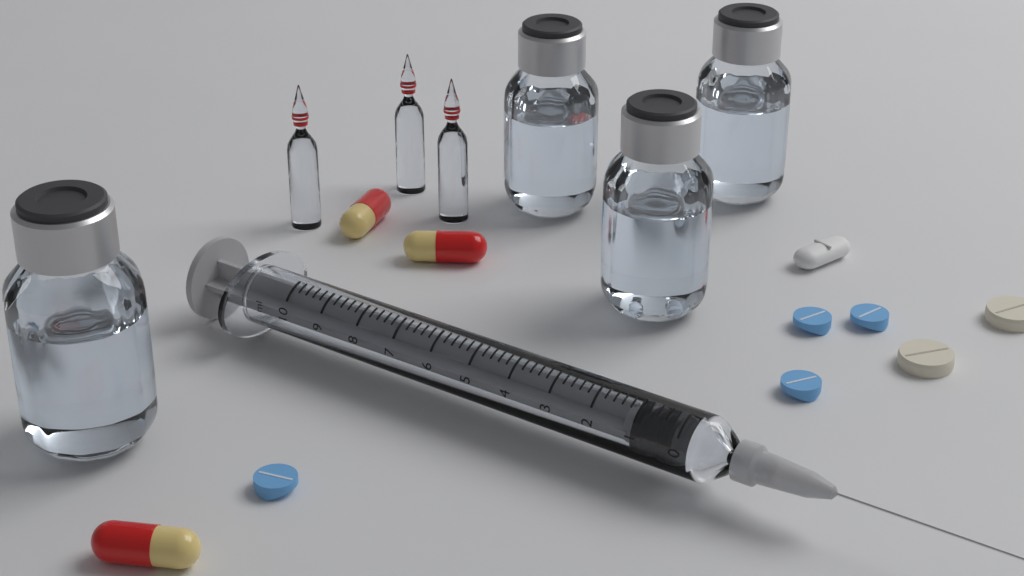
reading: 0.2 ml
